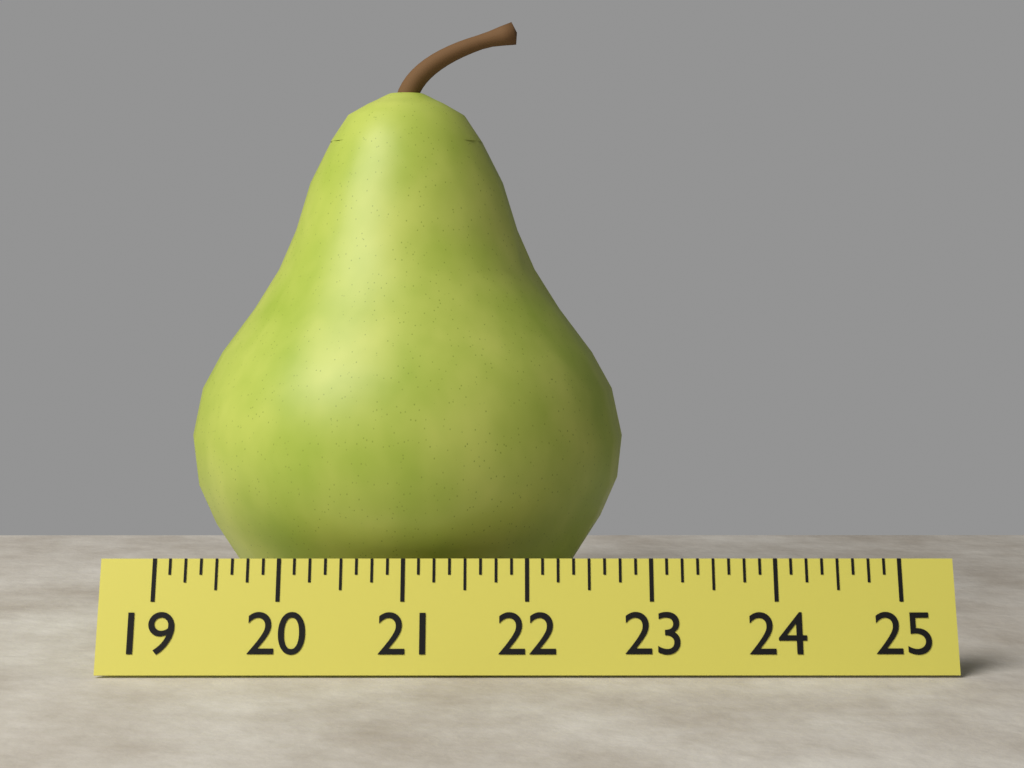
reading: 22.875 (no unit)
